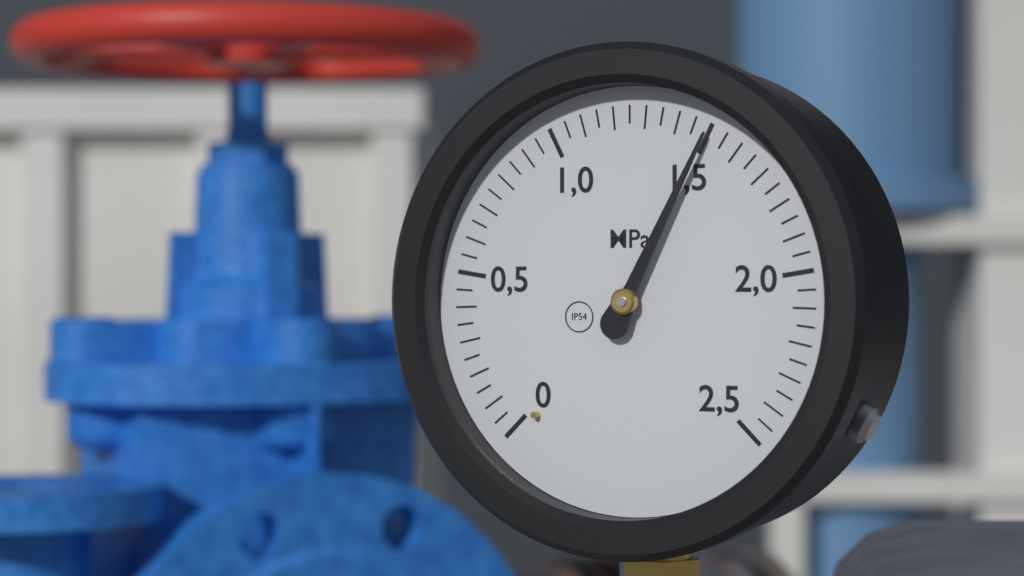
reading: 1.50 MPa
